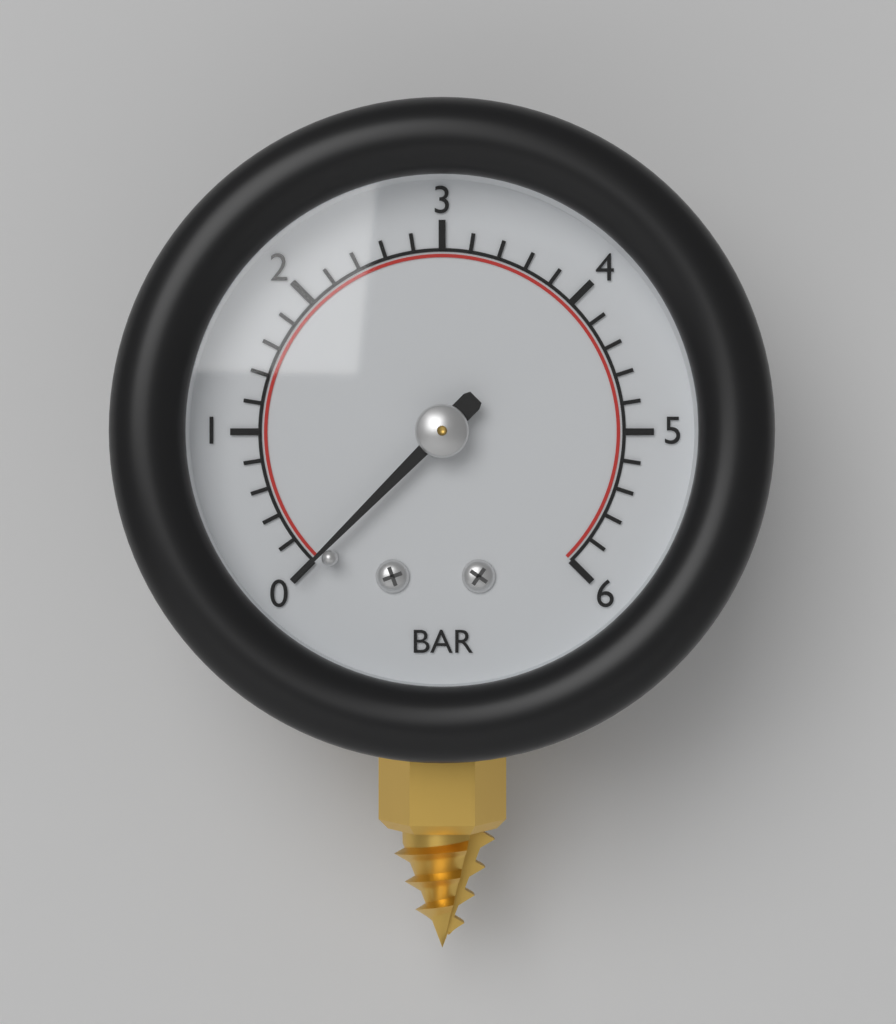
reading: 0.0 bar
